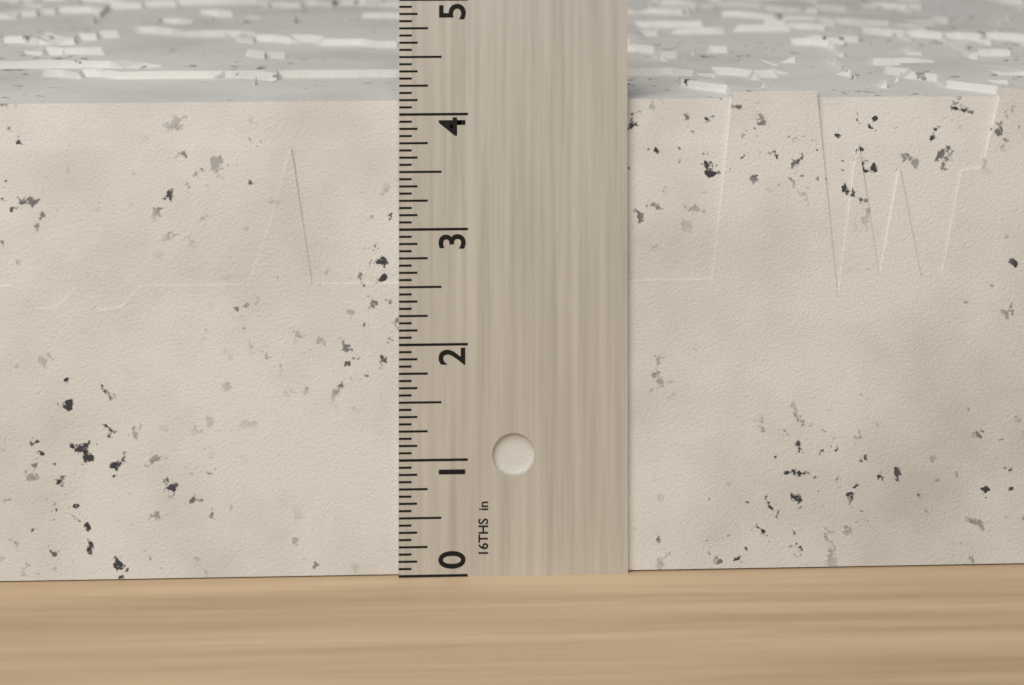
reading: 4.1875 in
